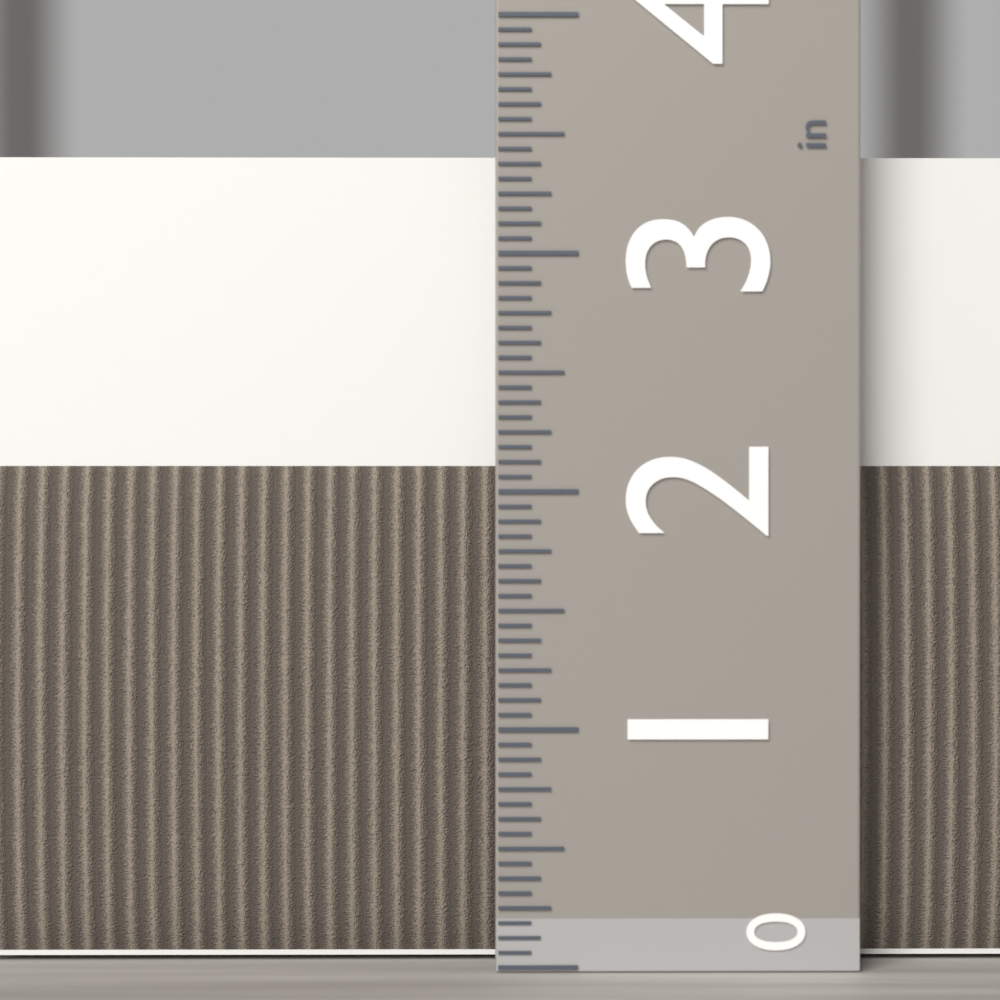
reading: 3.4375 in
